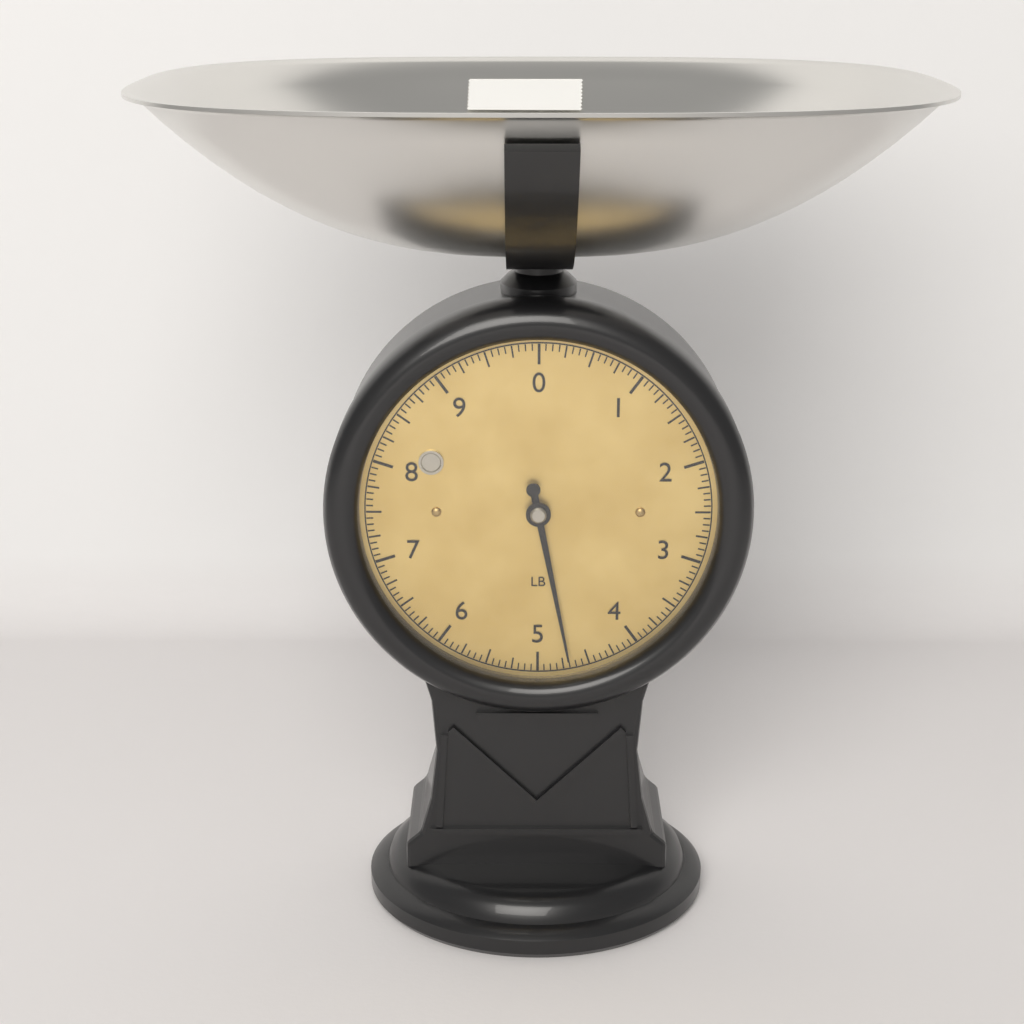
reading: 4.6875 lb
